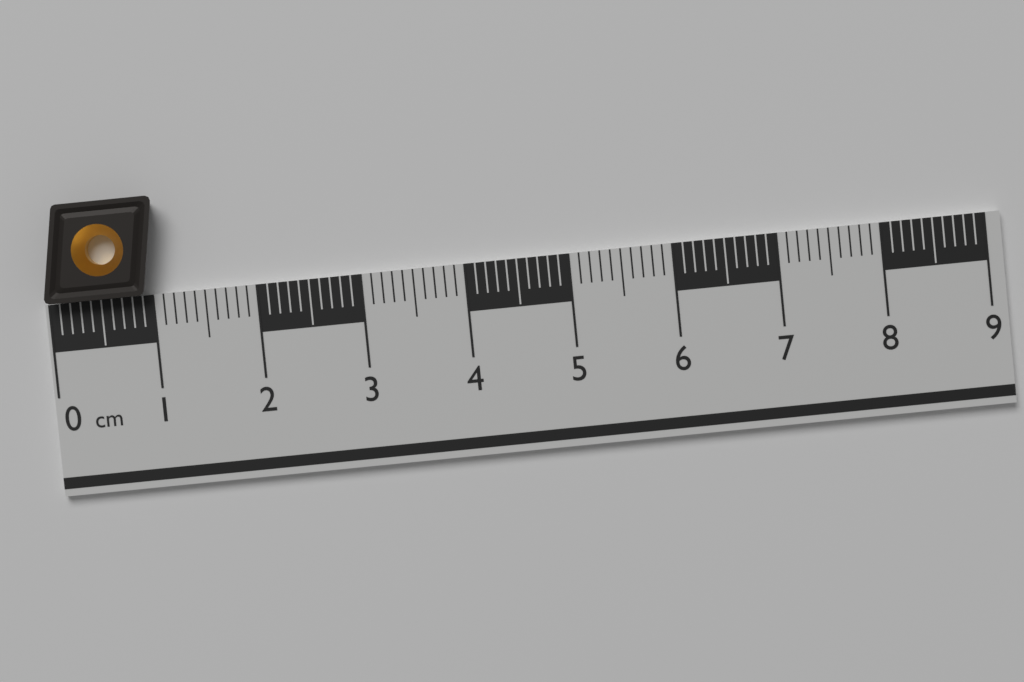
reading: 1.1 cm
